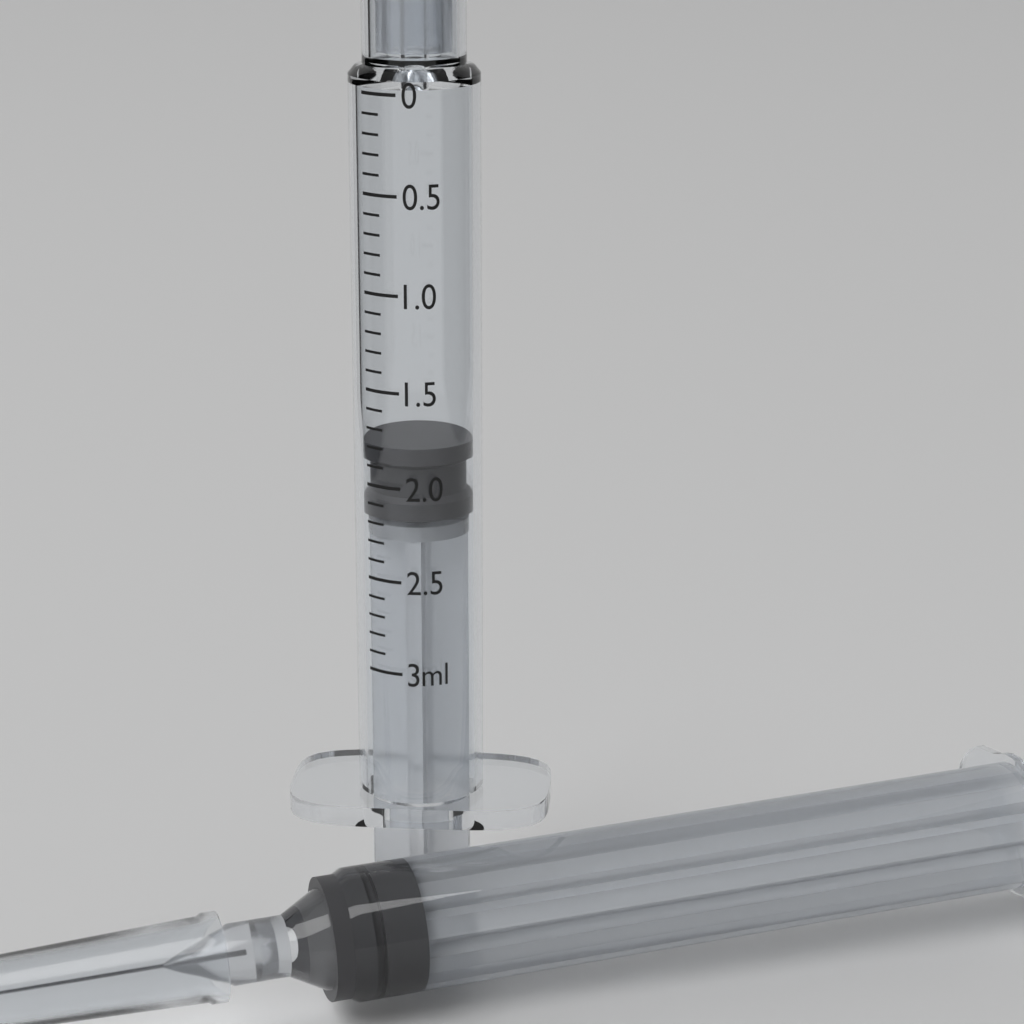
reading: 1.8 ml
